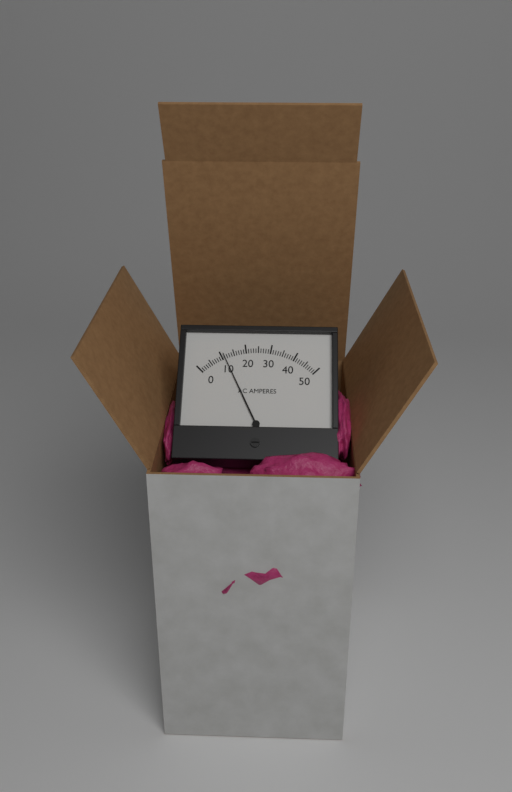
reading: 11 A
